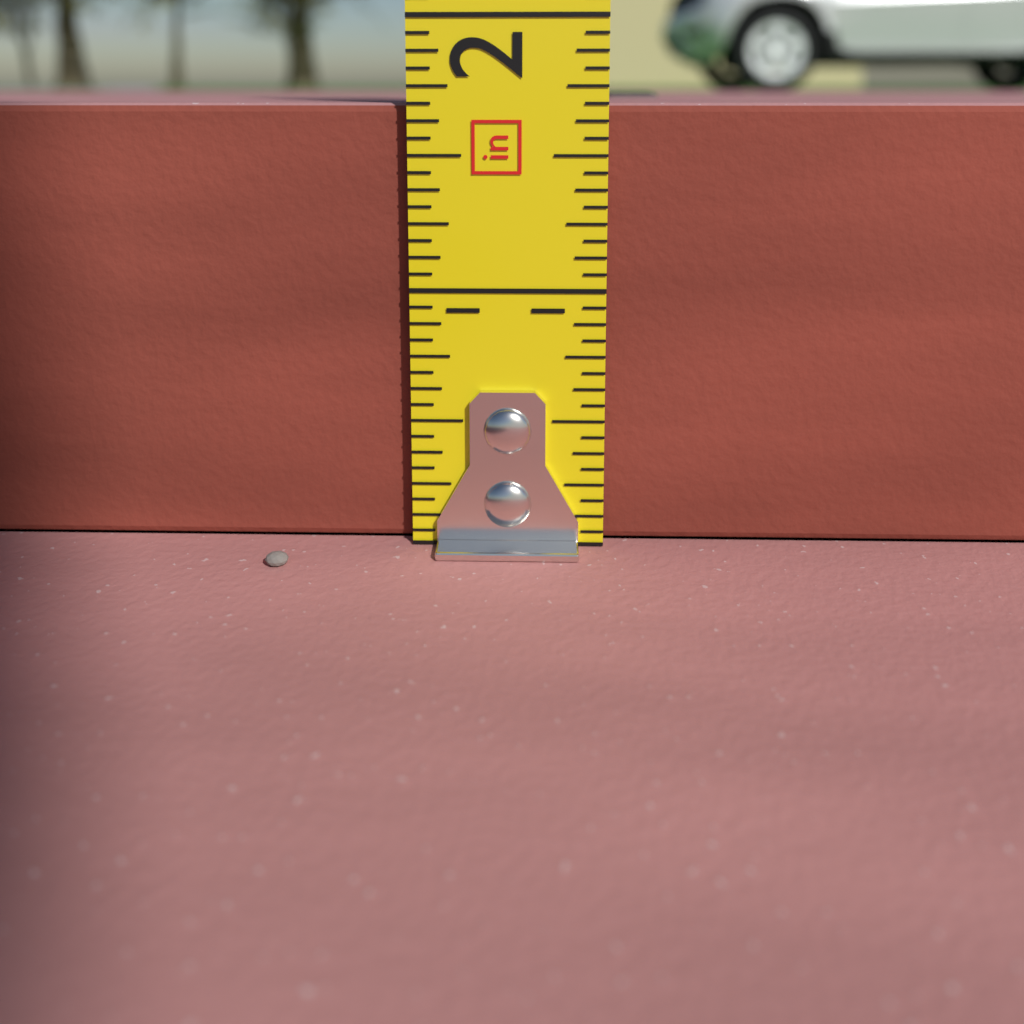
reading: 1.6875 in
